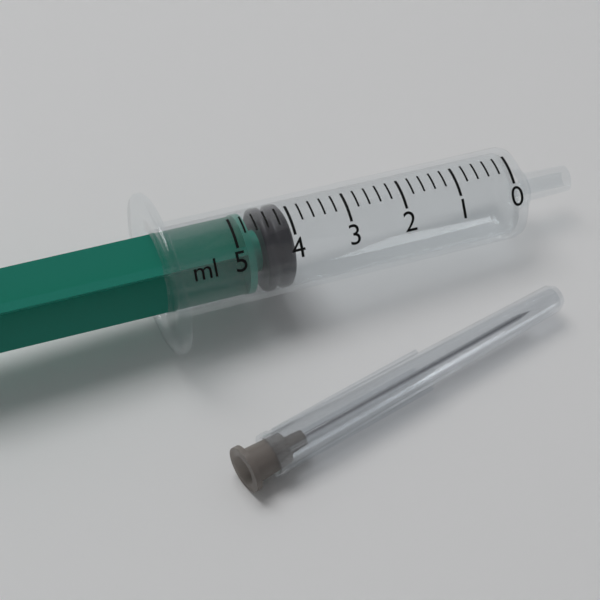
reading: 4.0 ml
